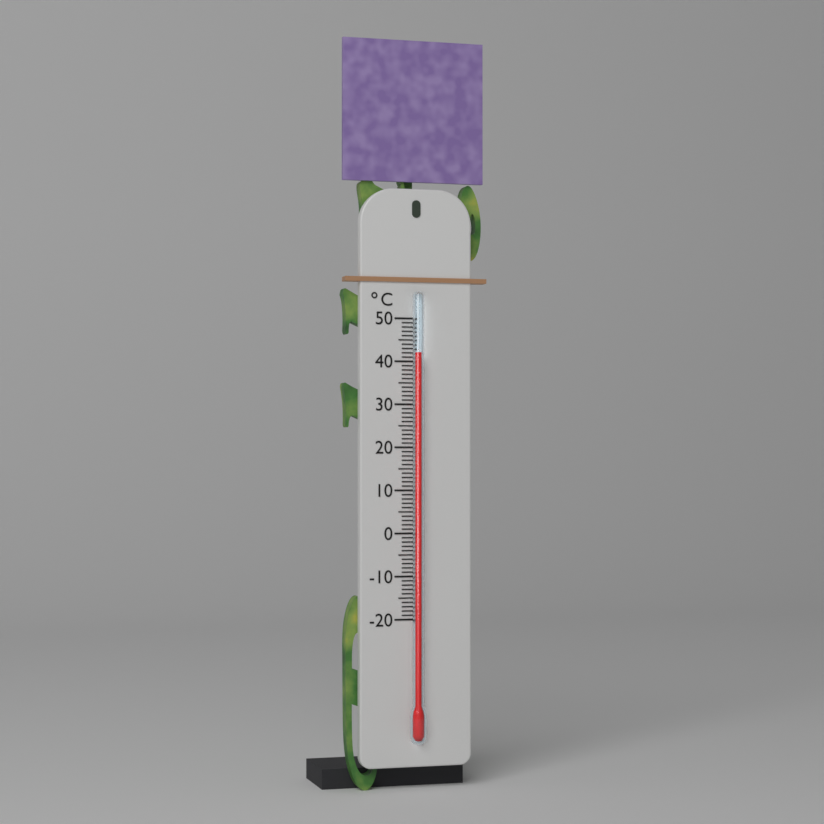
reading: 42 °C
